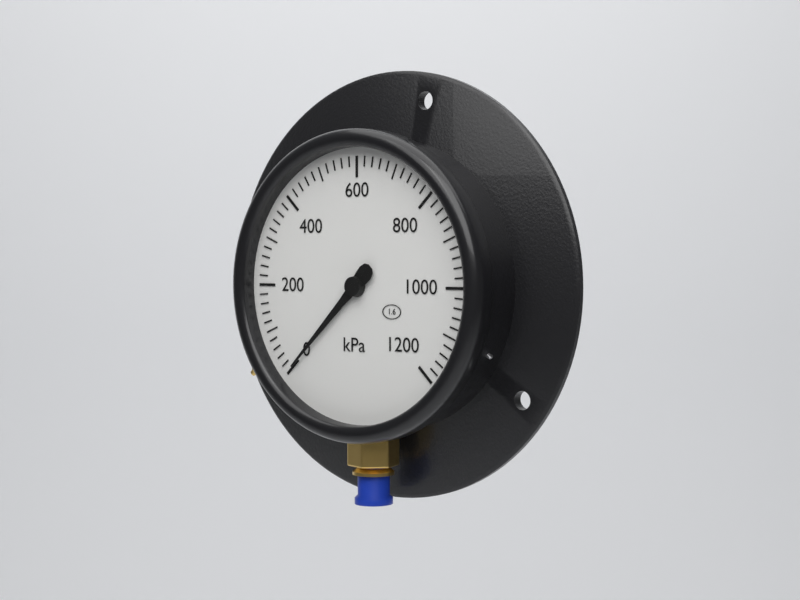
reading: 0 kPa
